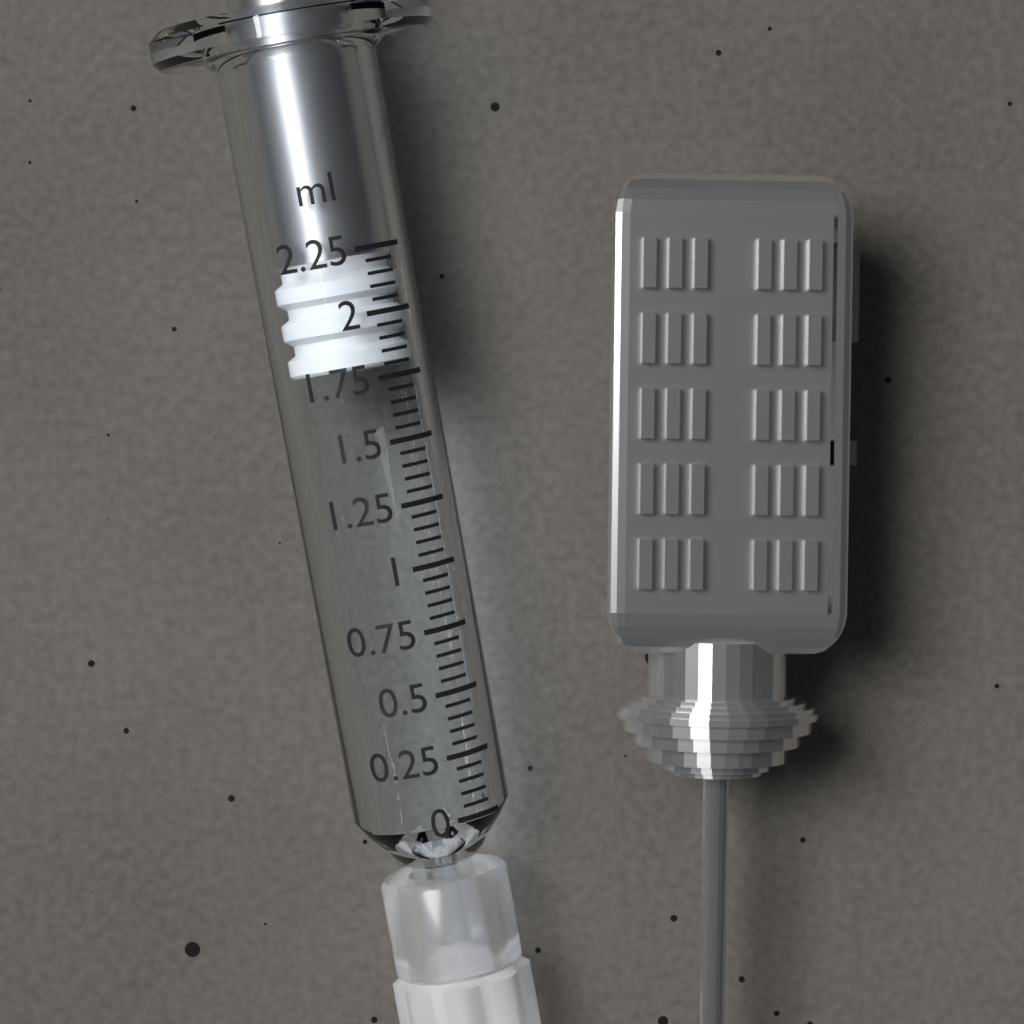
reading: 1.80 ml
